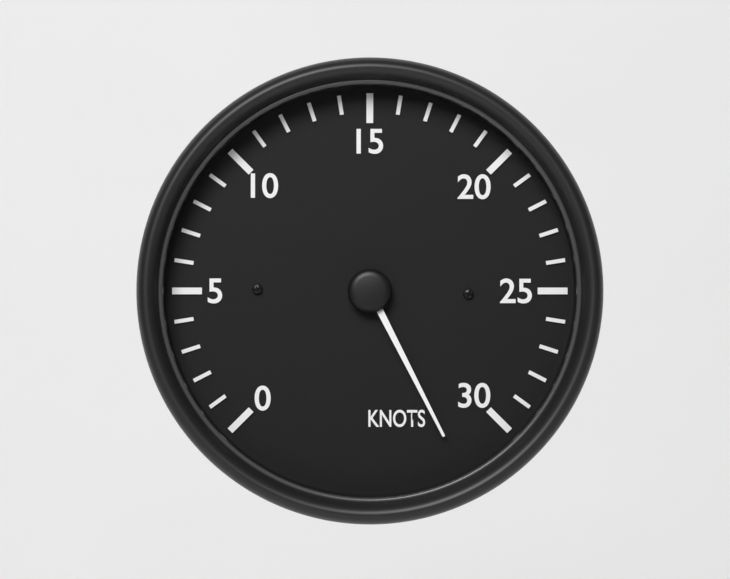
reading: 32 knots
